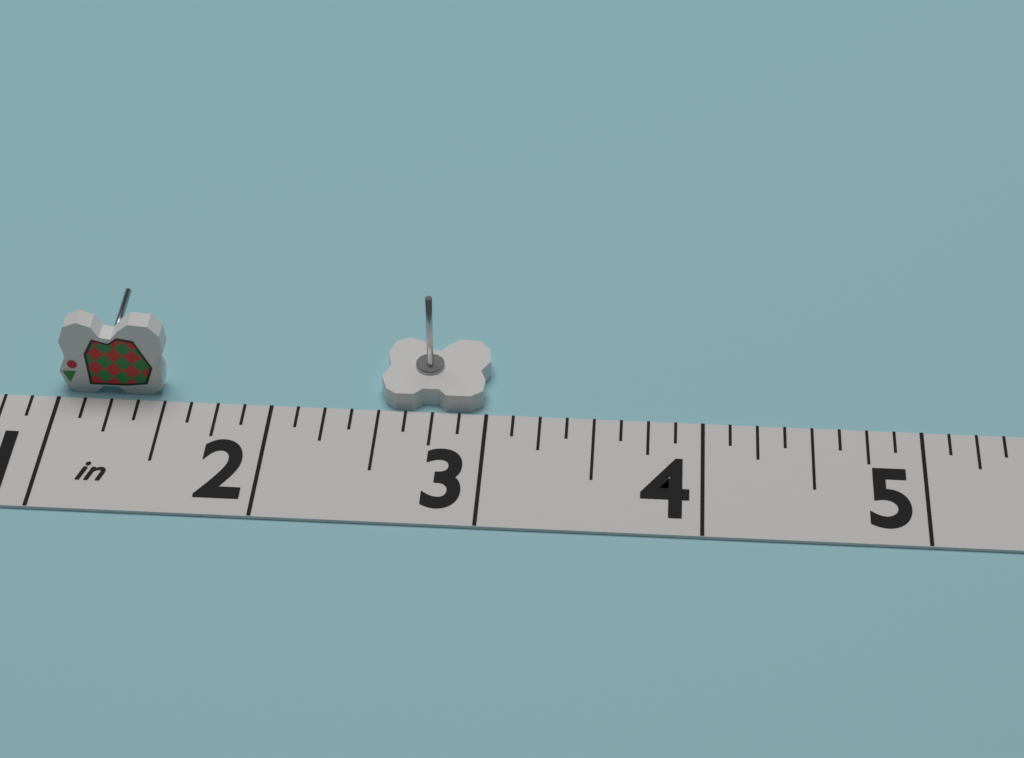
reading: 3.000 in
